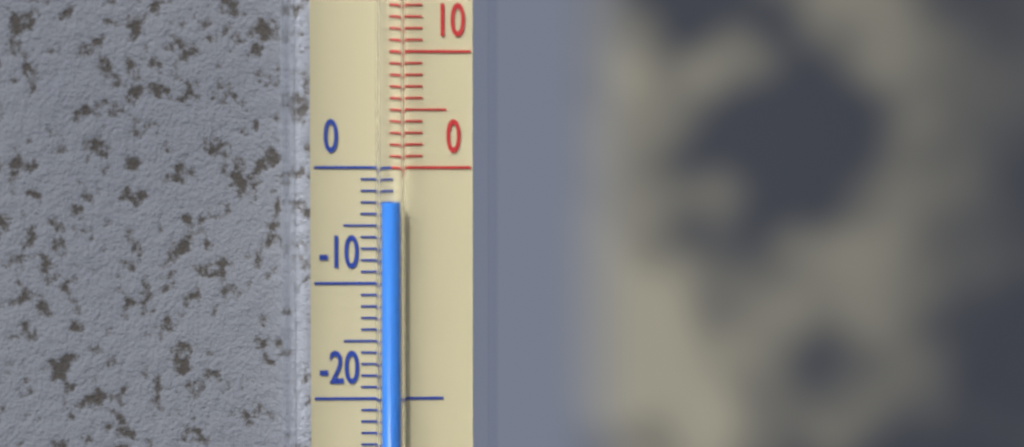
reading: -3 °C
